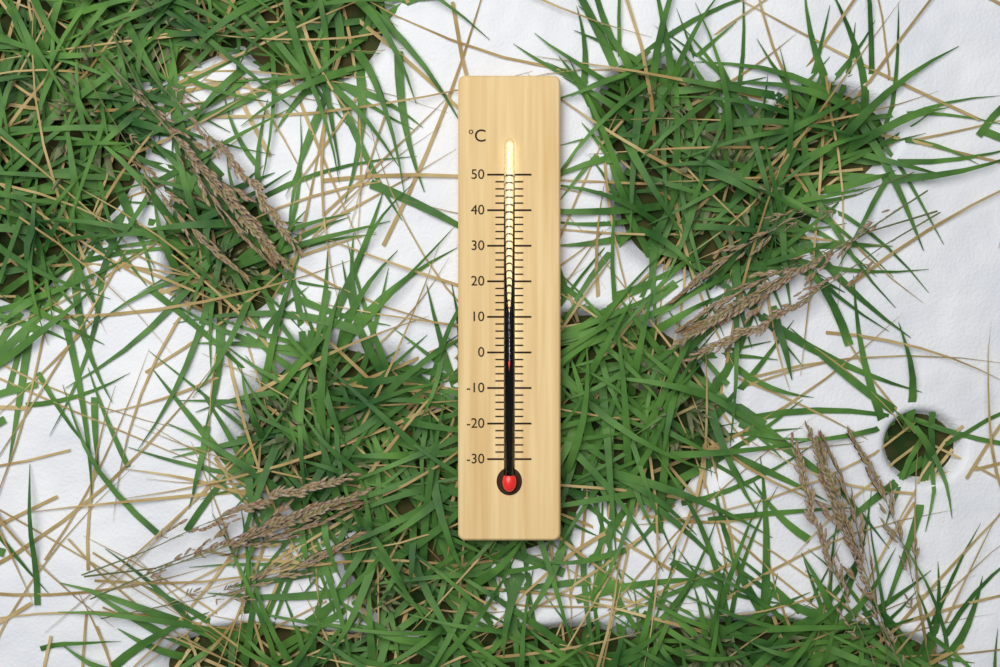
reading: -2 °C
